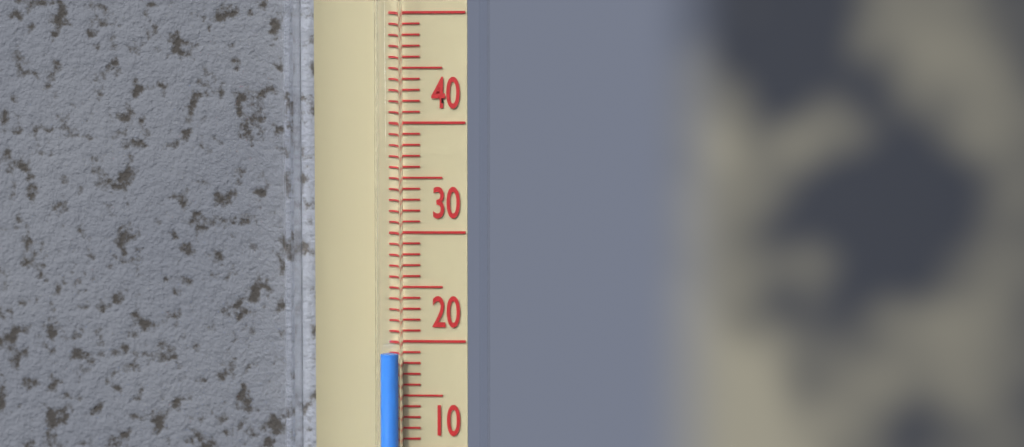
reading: 19 °C
